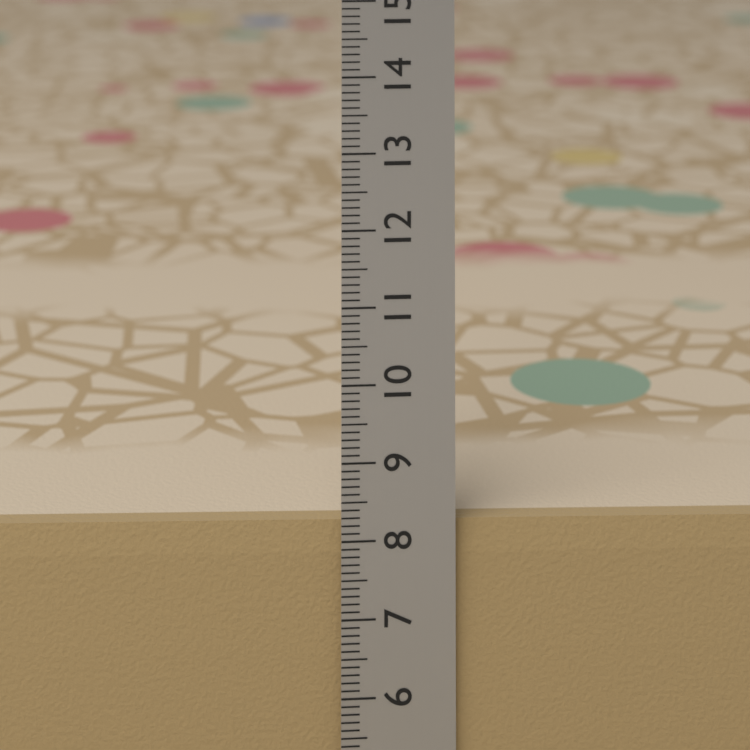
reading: 8.2 cm
